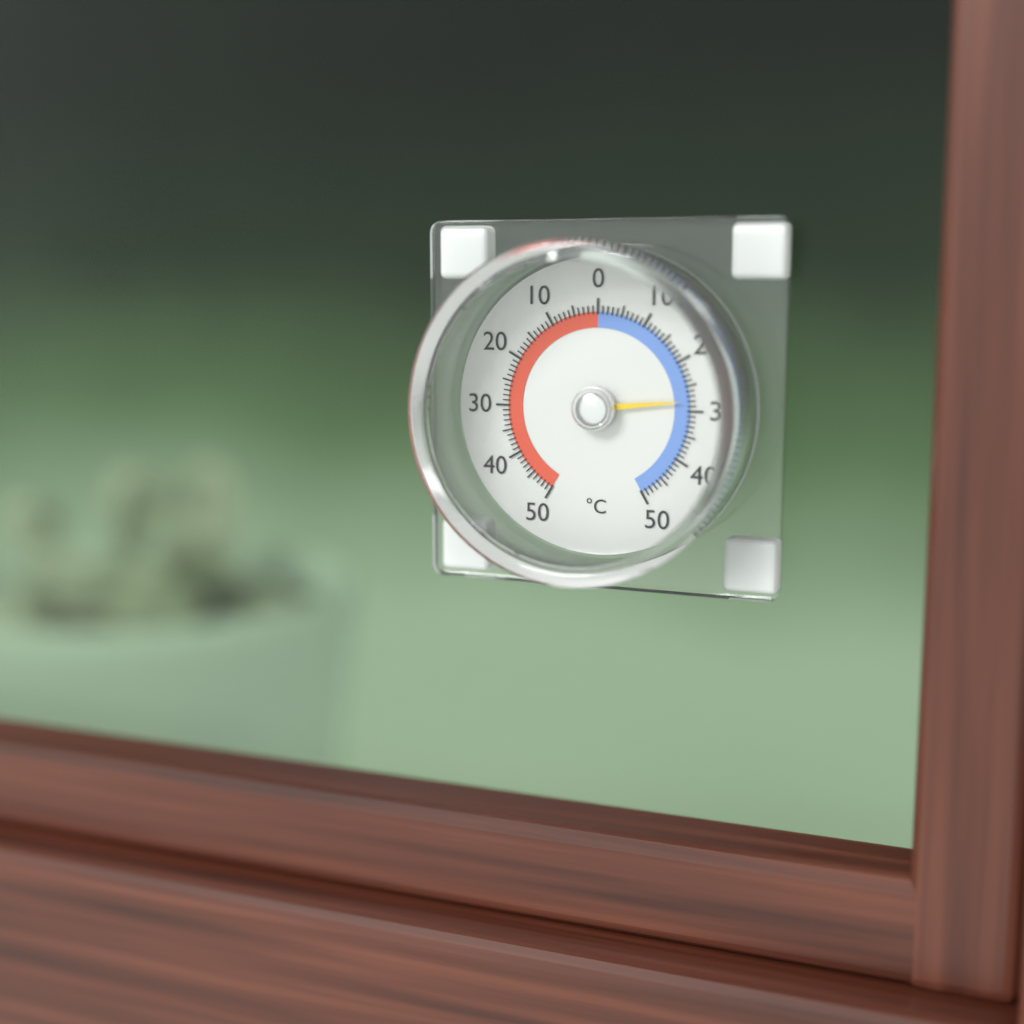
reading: -28 °C
